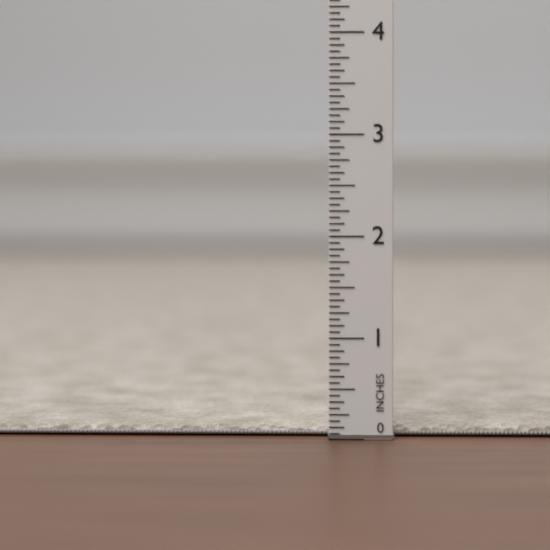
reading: 0.1250 in
